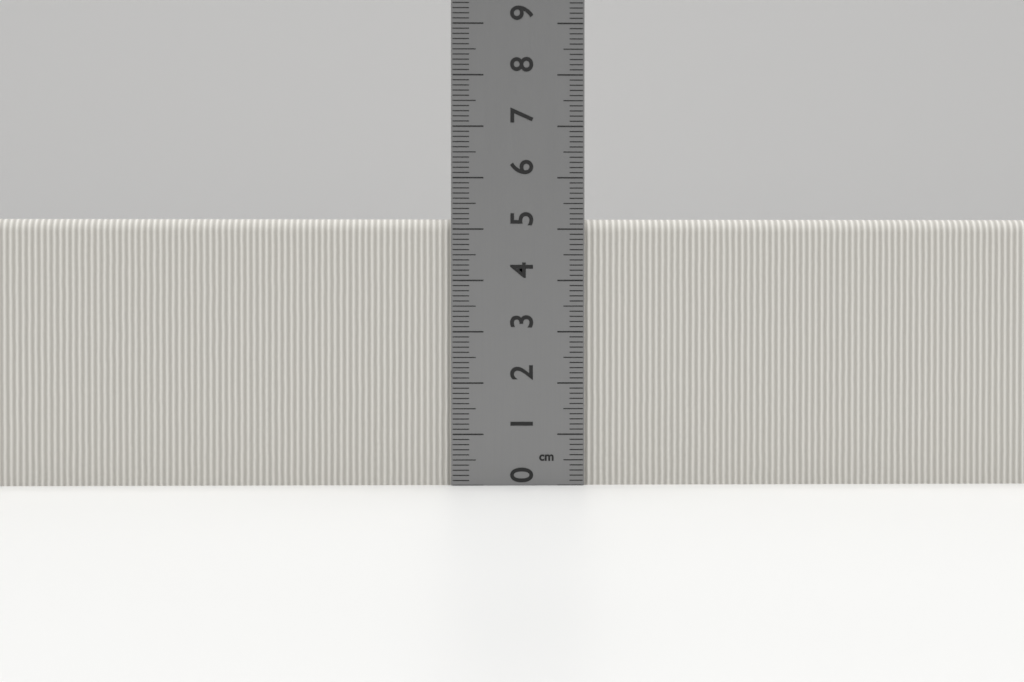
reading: 5.2 cm
